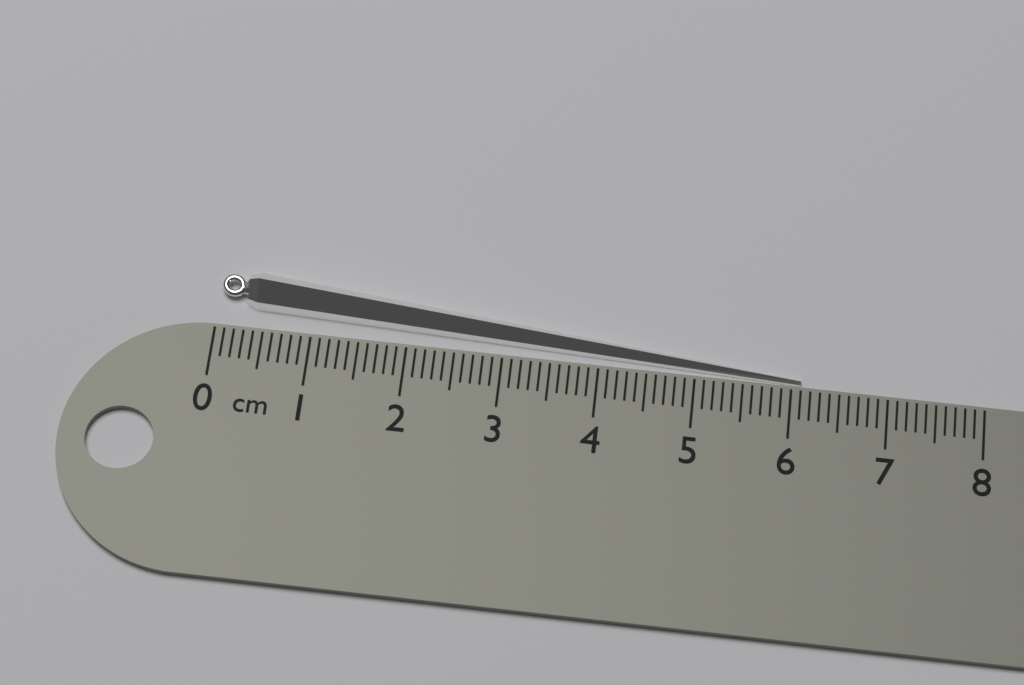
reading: 6.1 cm
